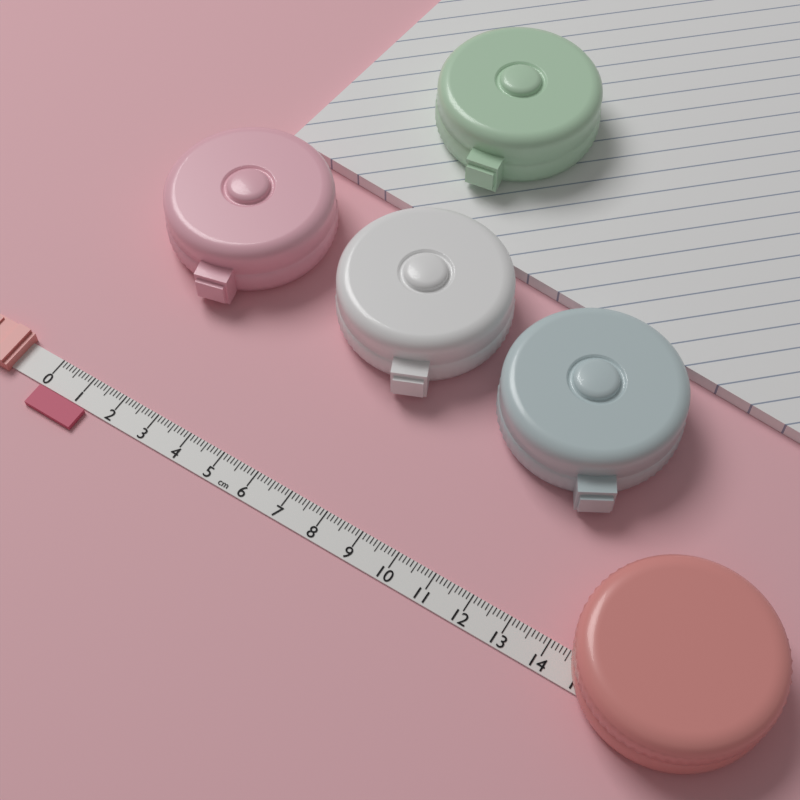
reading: 1.4 cm
